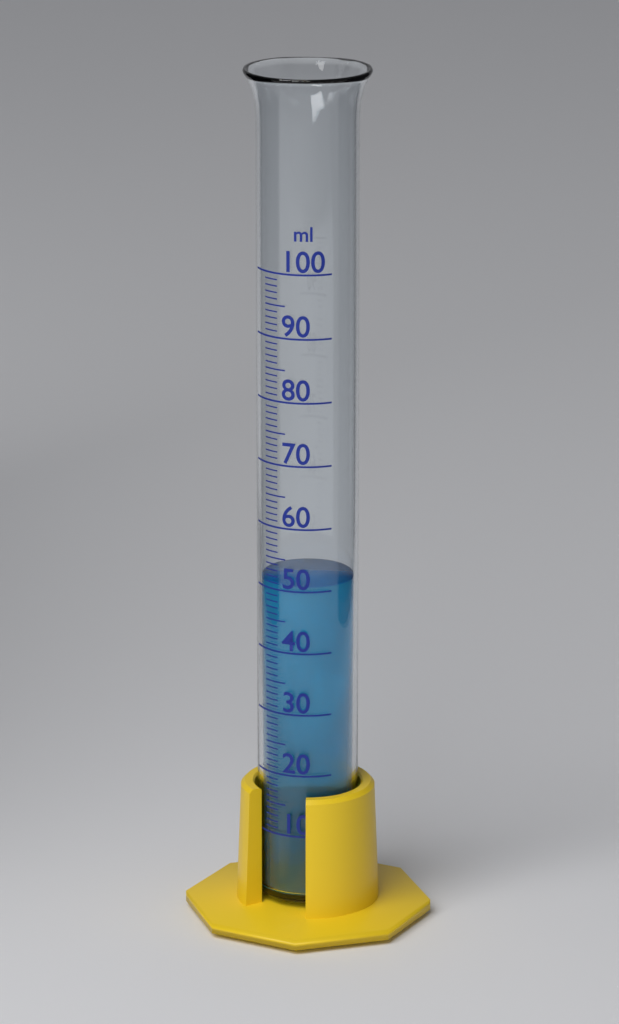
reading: 51 ml
